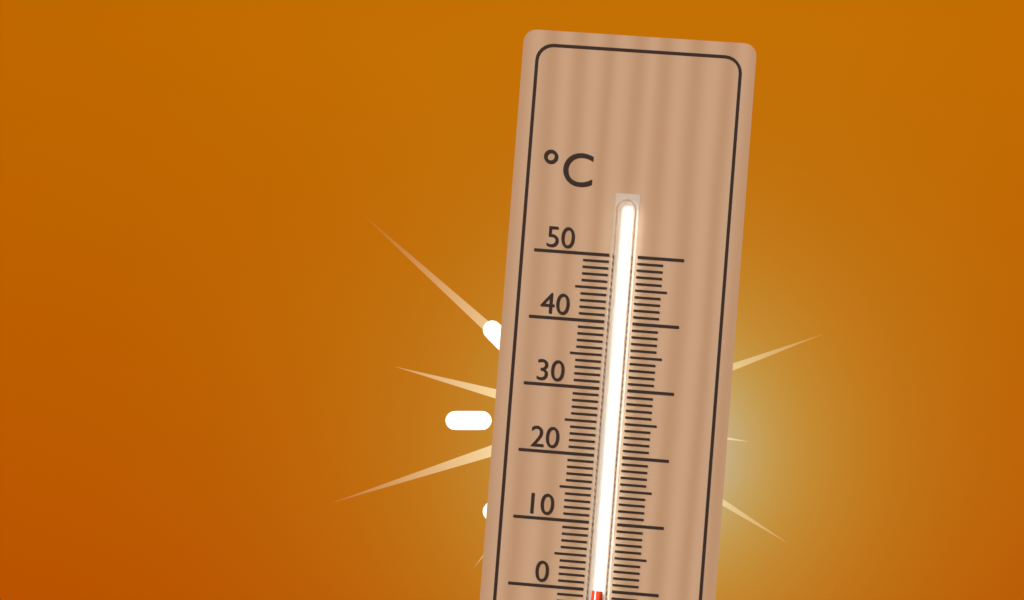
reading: 0 °C
